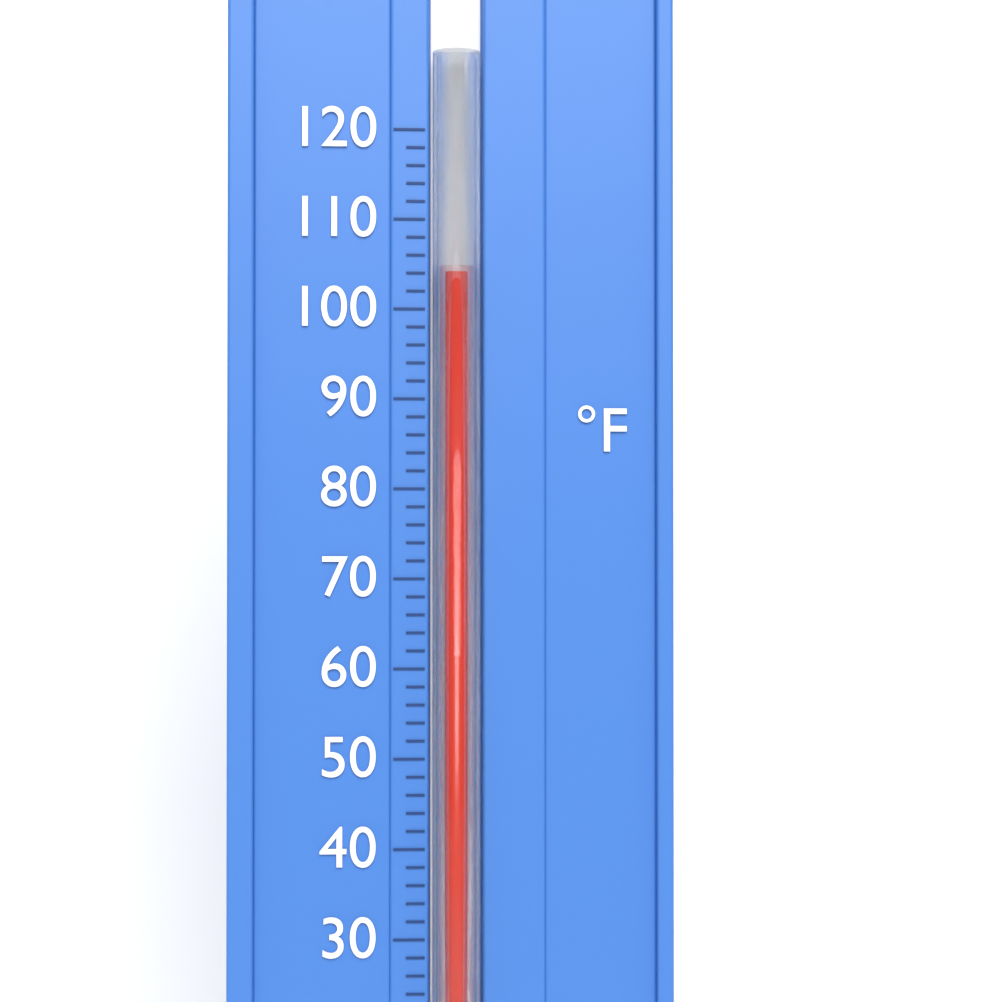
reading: 104 °F
